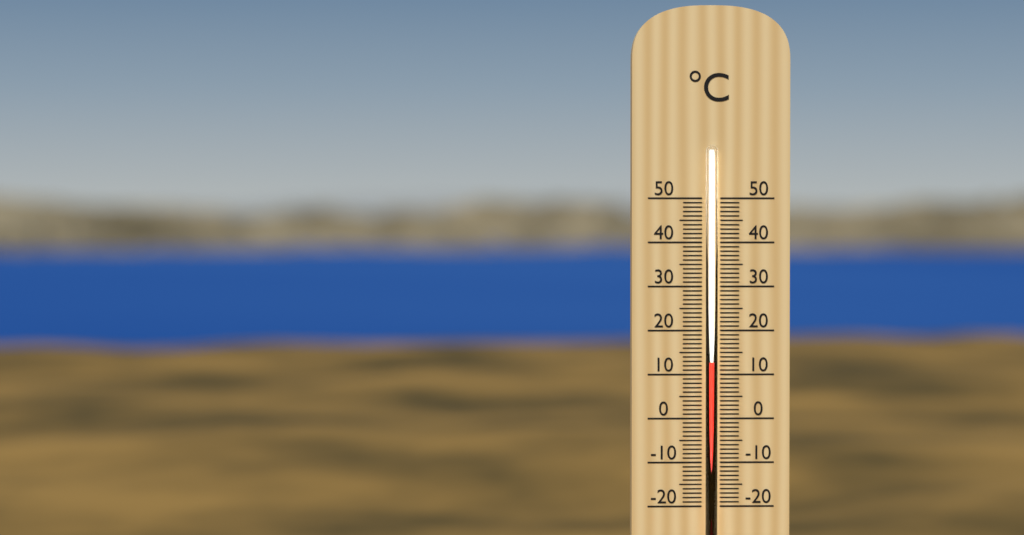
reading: 13 °C
